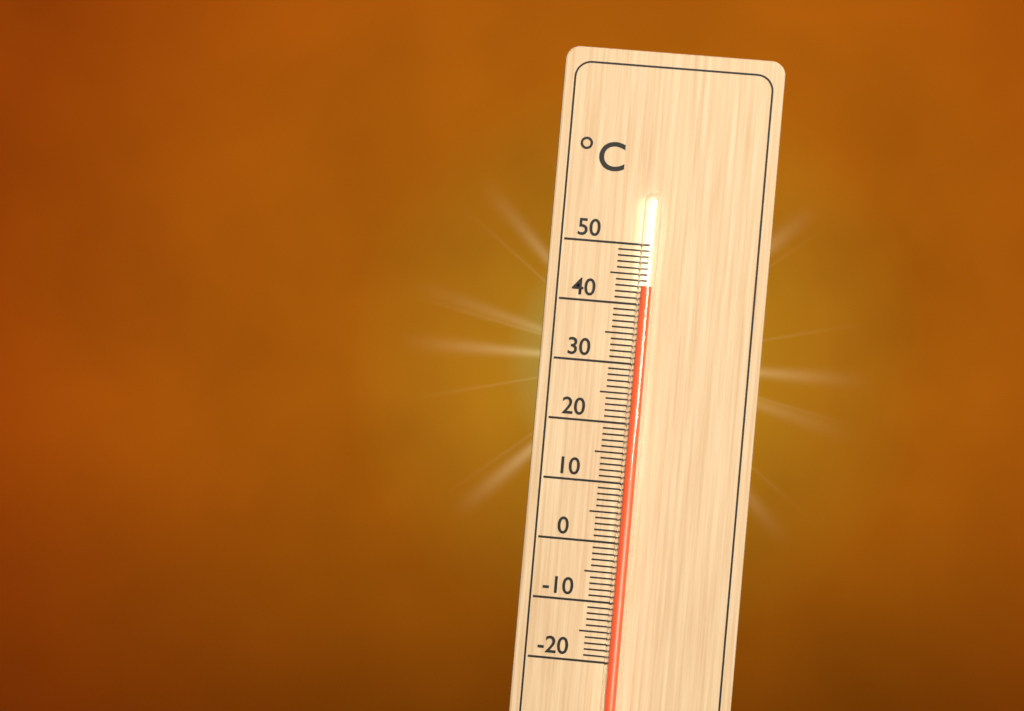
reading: 43 °C
